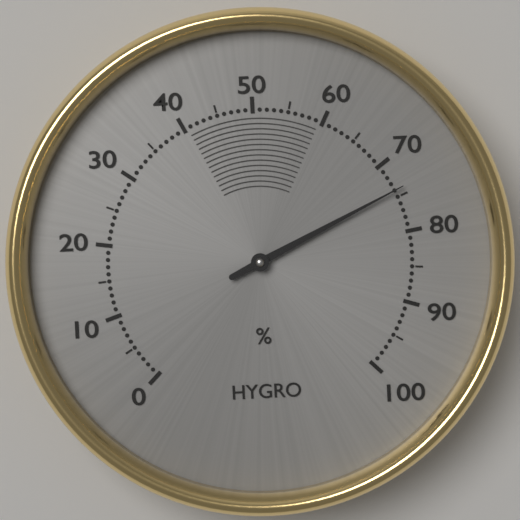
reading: 74 %
